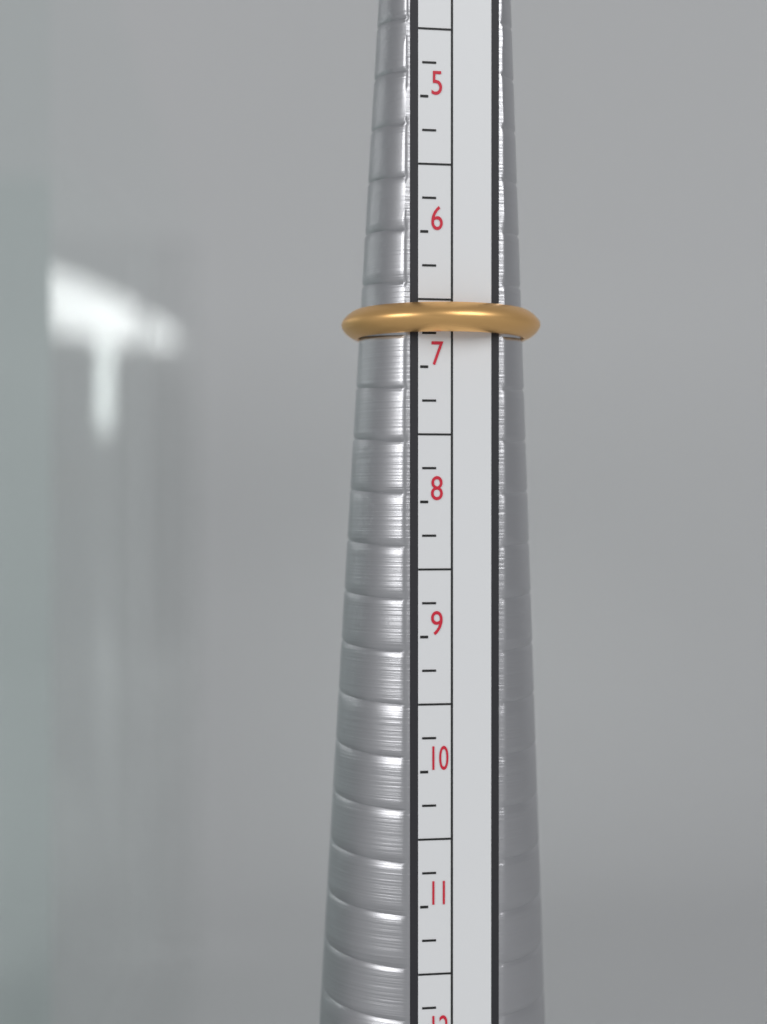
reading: 6.75 (no unit)
